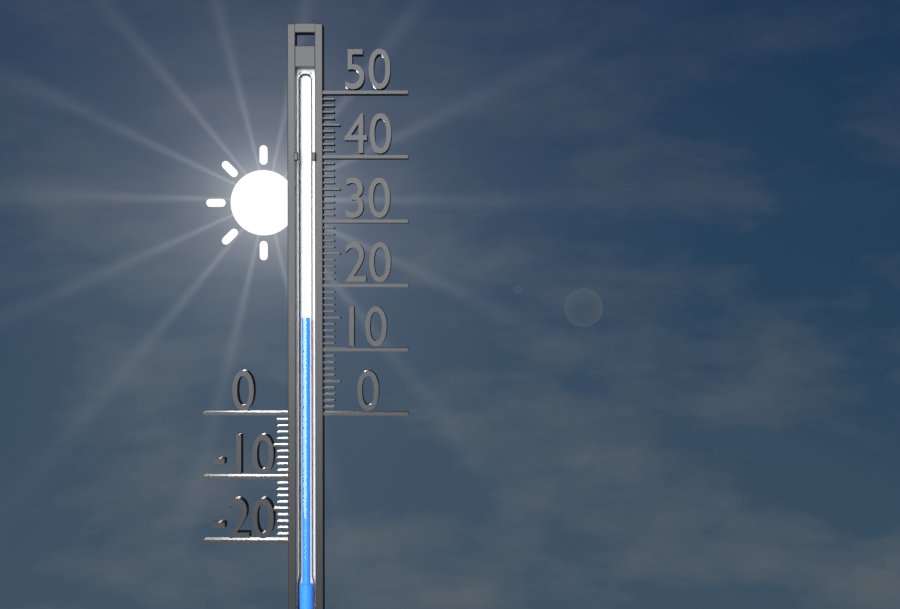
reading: 15 (no unit)
